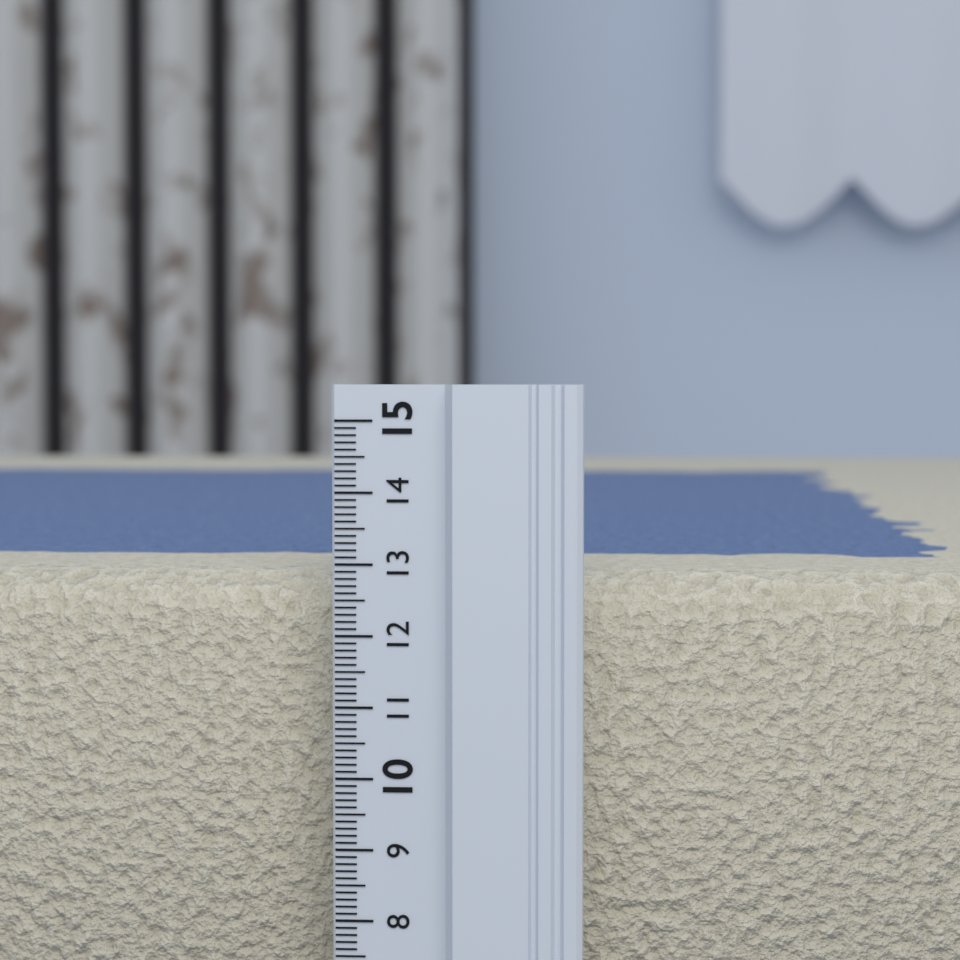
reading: 12.8 (no unit)
